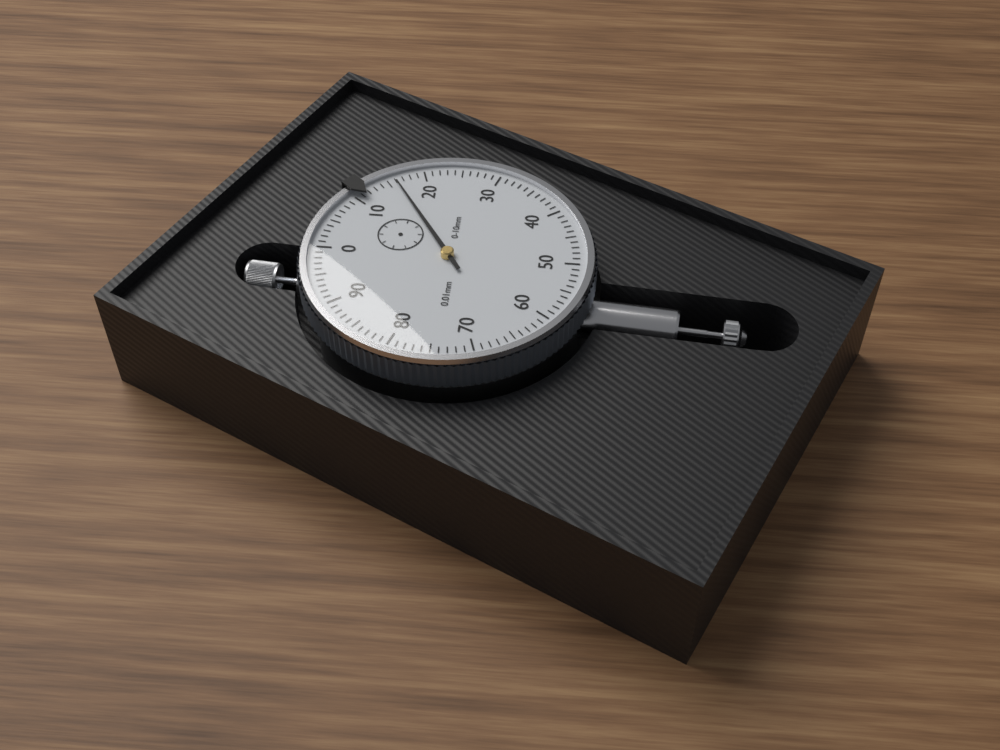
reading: 0.16 mm
